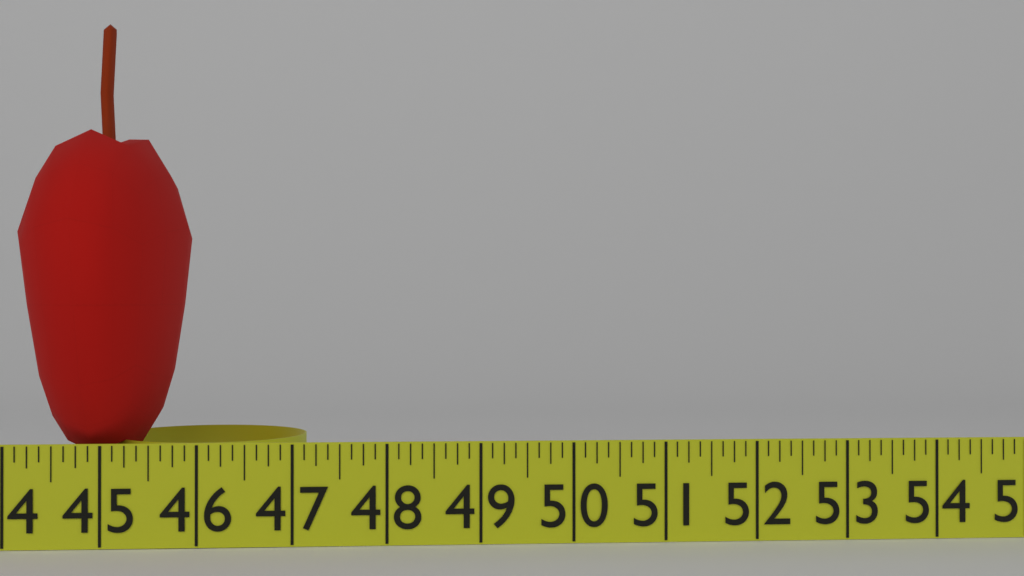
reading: 45.750 in
